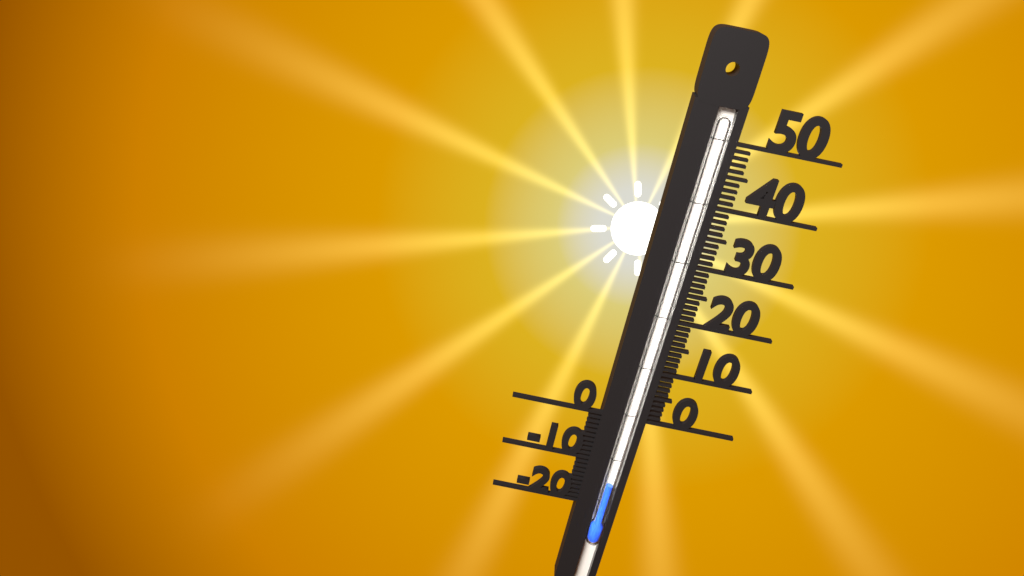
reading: -15 (no unit)
